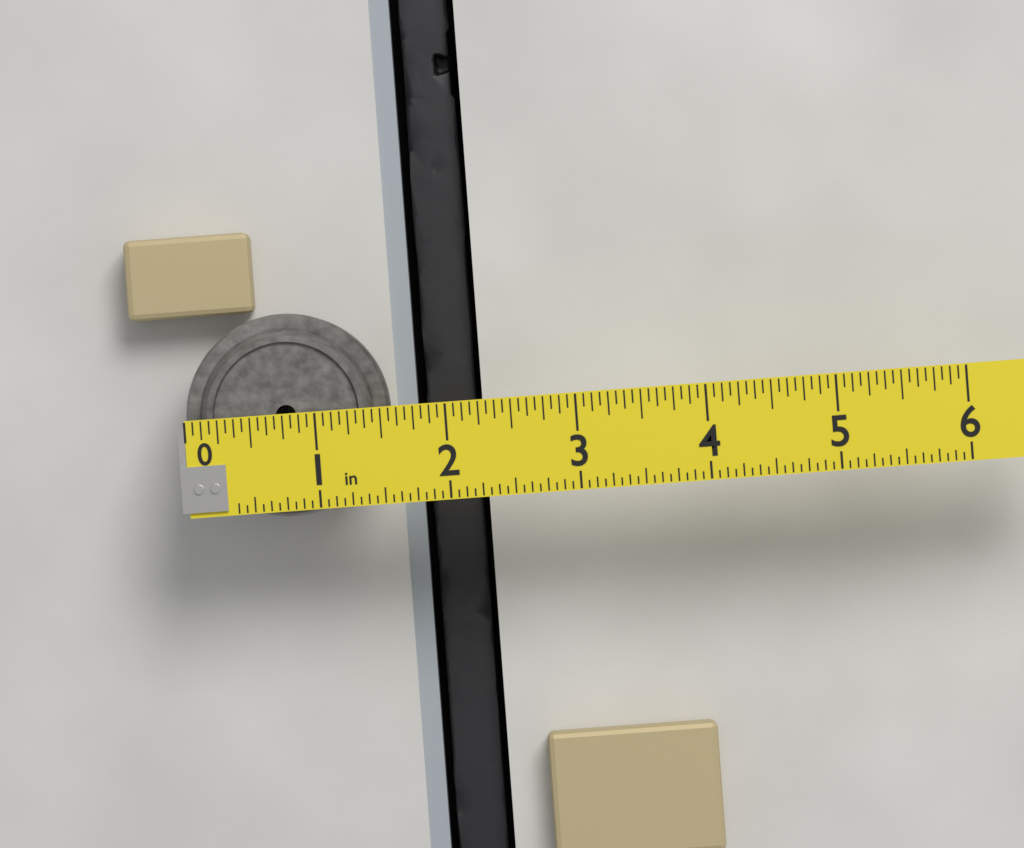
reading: 1.5625 in
